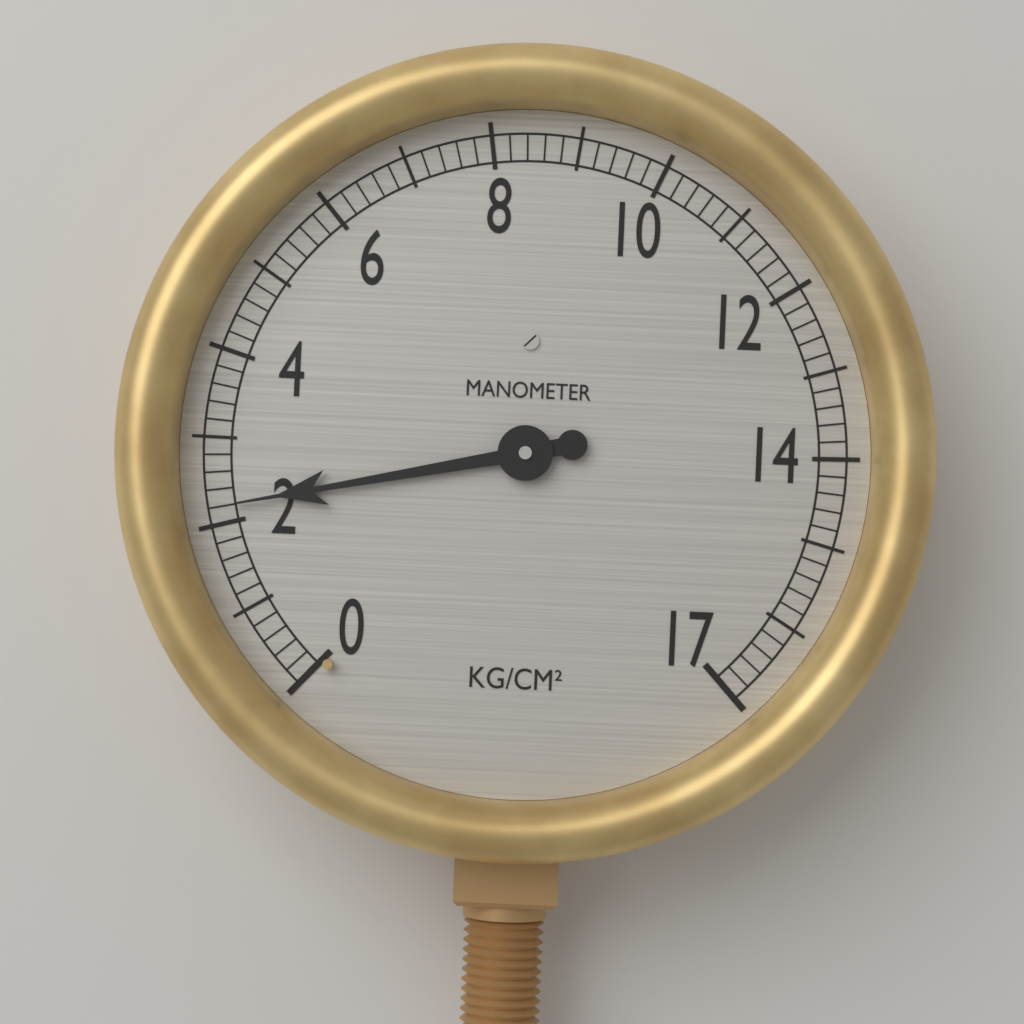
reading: 2.2 kg/cm²
